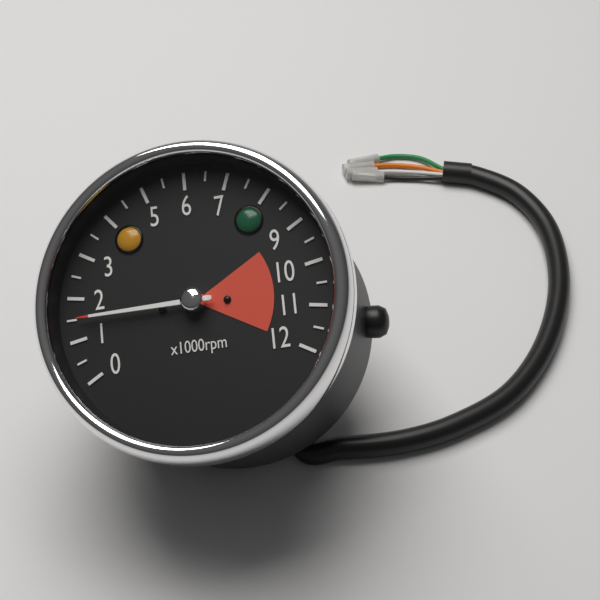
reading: 1.5 x1000rpm
